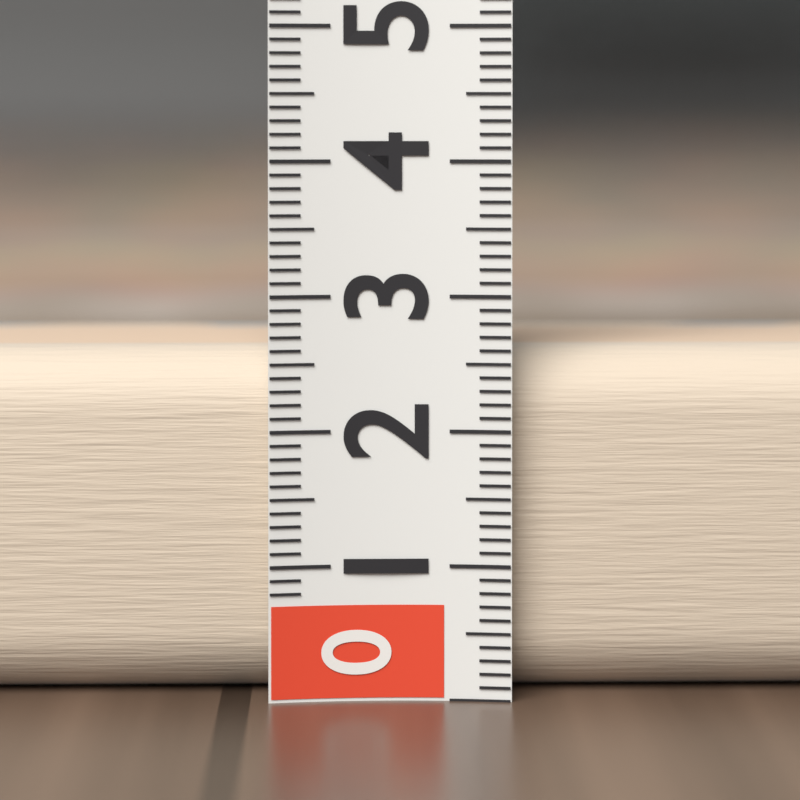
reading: 2.6 (no unit)
